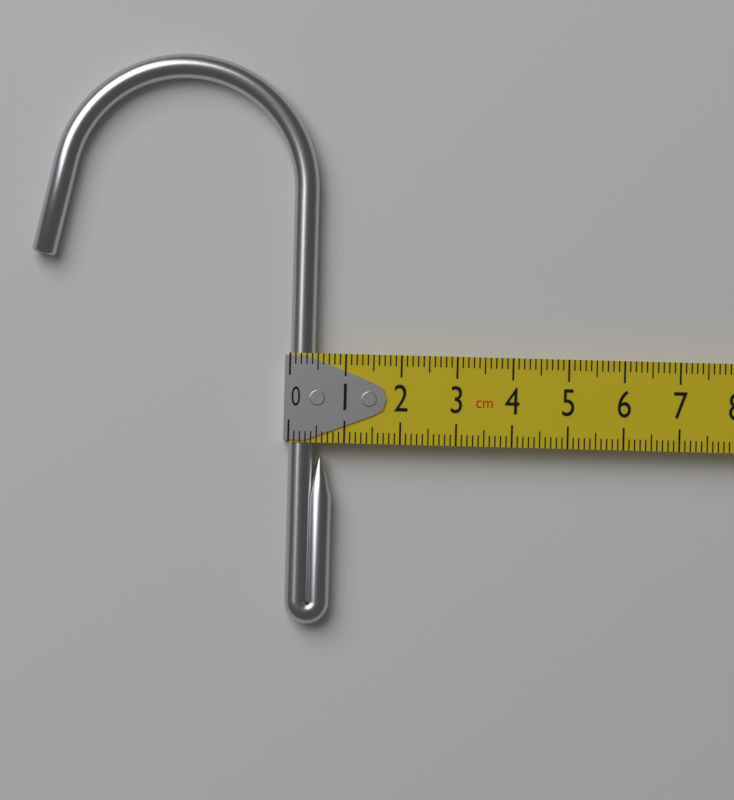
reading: 0.8 cm
